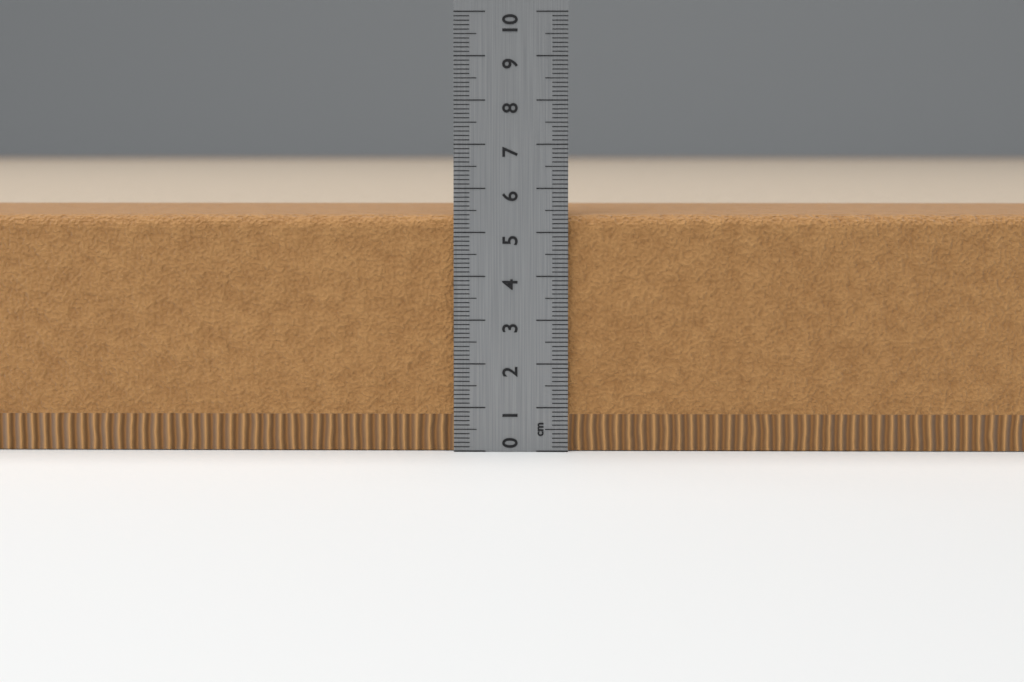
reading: 5.4 cm
